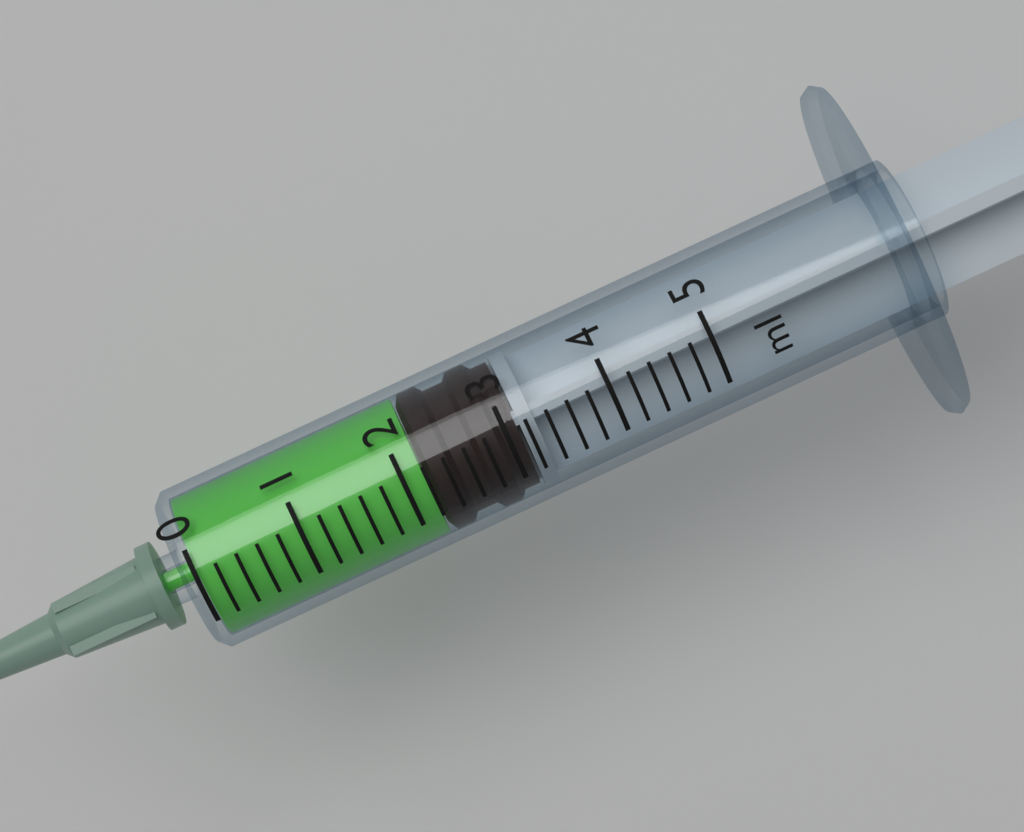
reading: 2.2 ml
